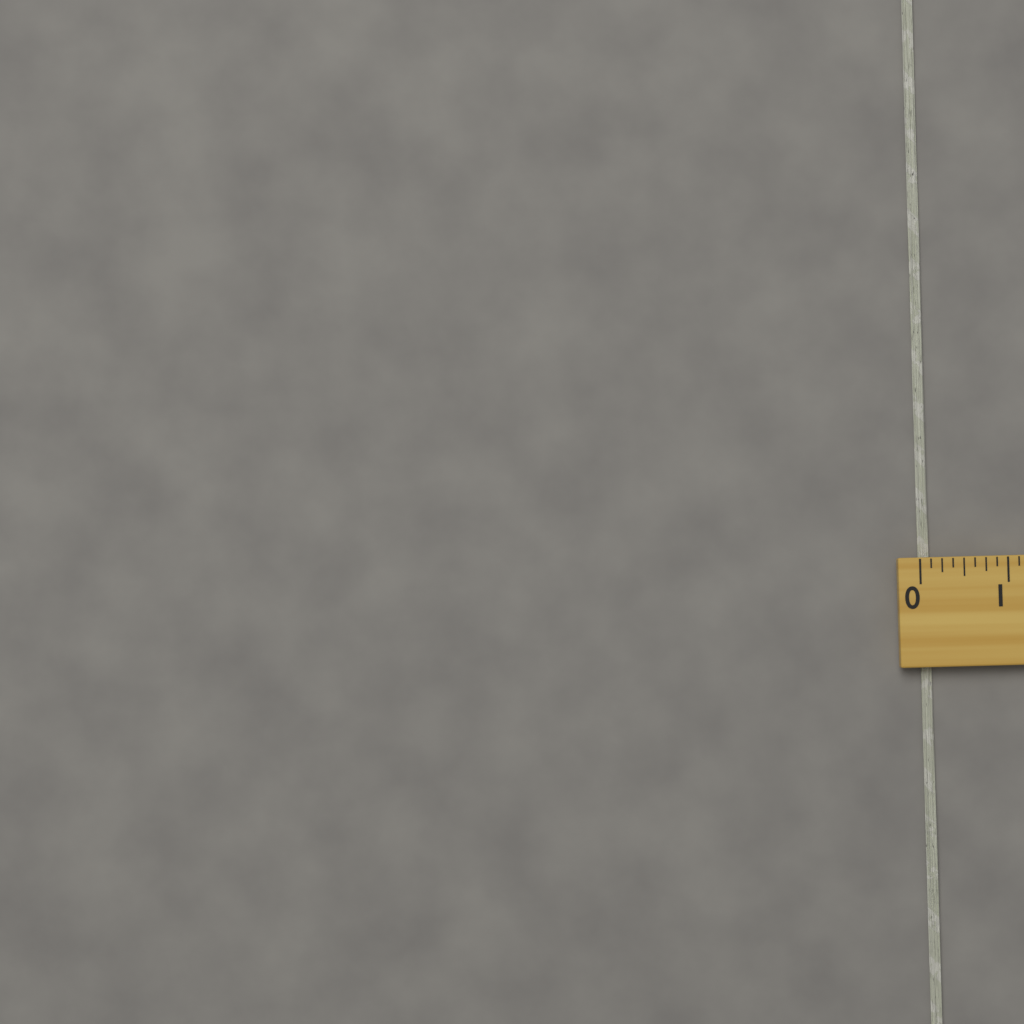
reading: 0.125 (no unit)
